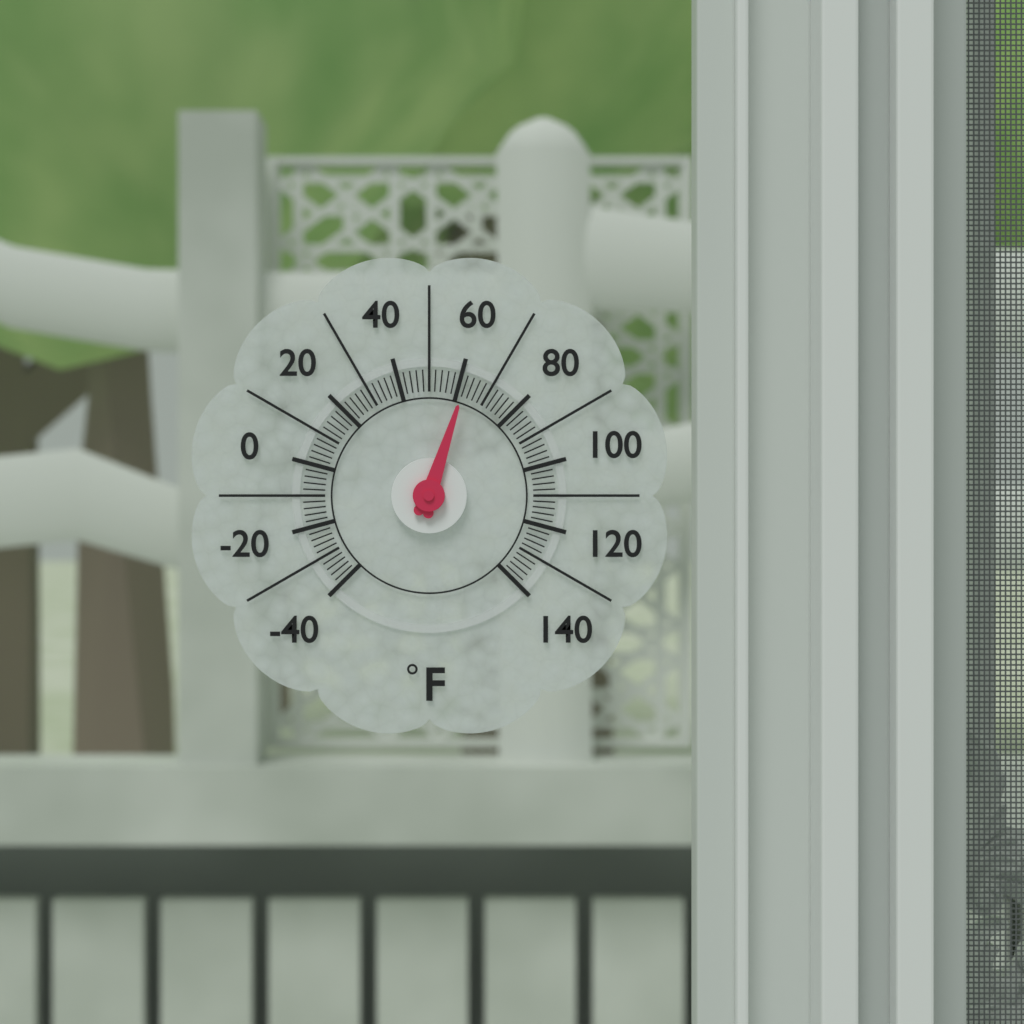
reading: 62 °F
